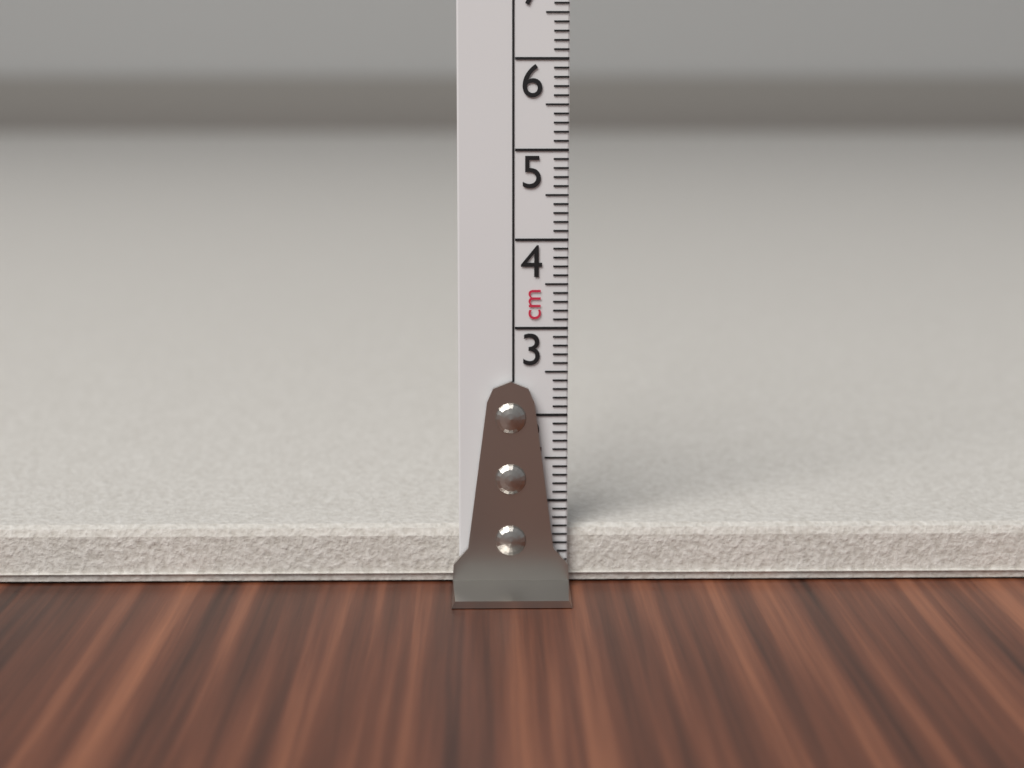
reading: 0.7 cm
